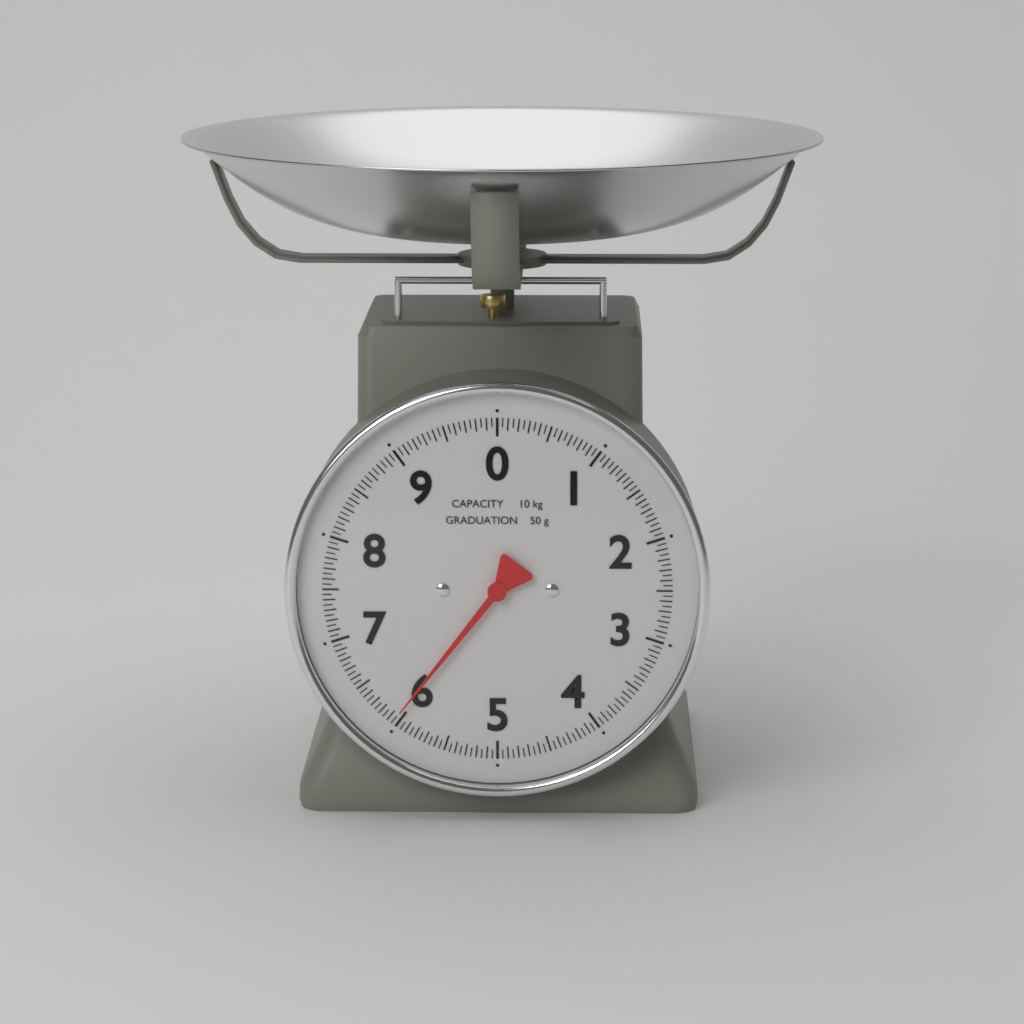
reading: 6.05 kg
